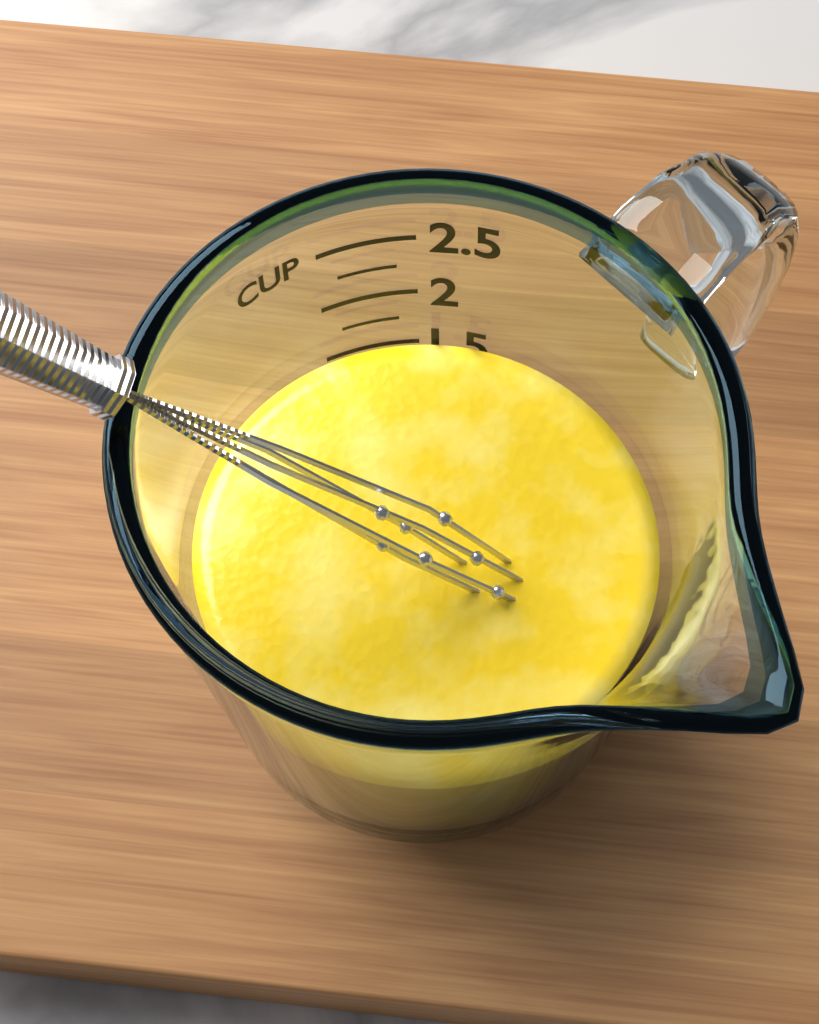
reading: 1.50 cup
